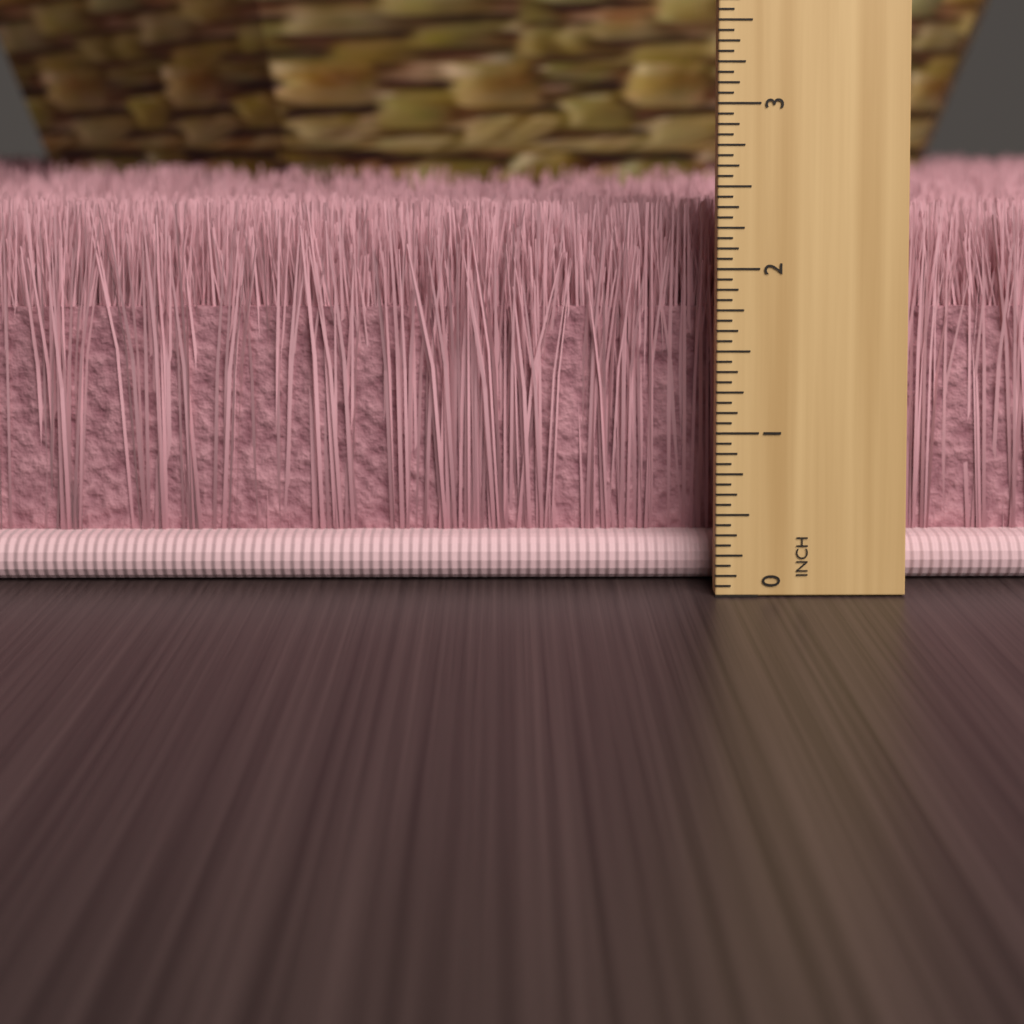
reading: 2.3750 inch
